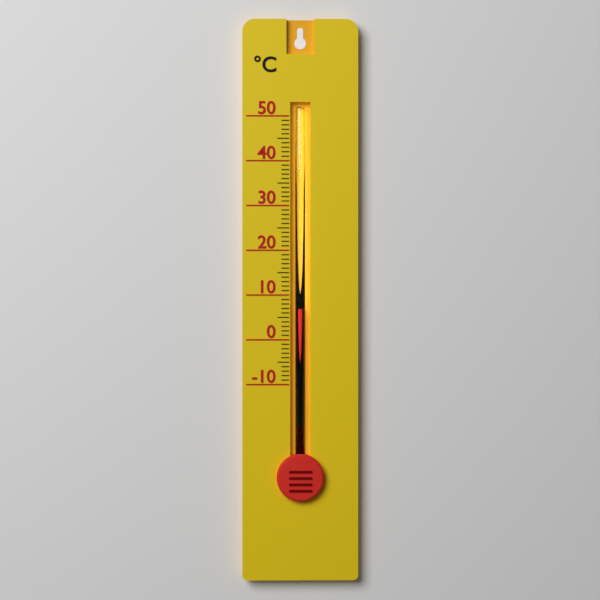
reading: 7 °C
